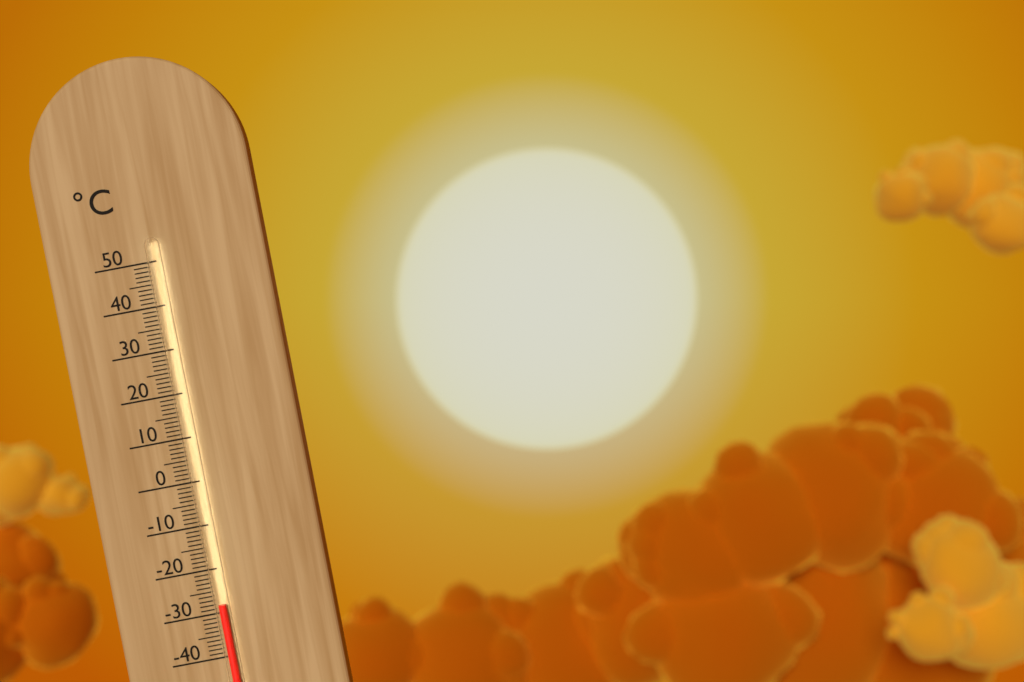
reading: -28 °C
